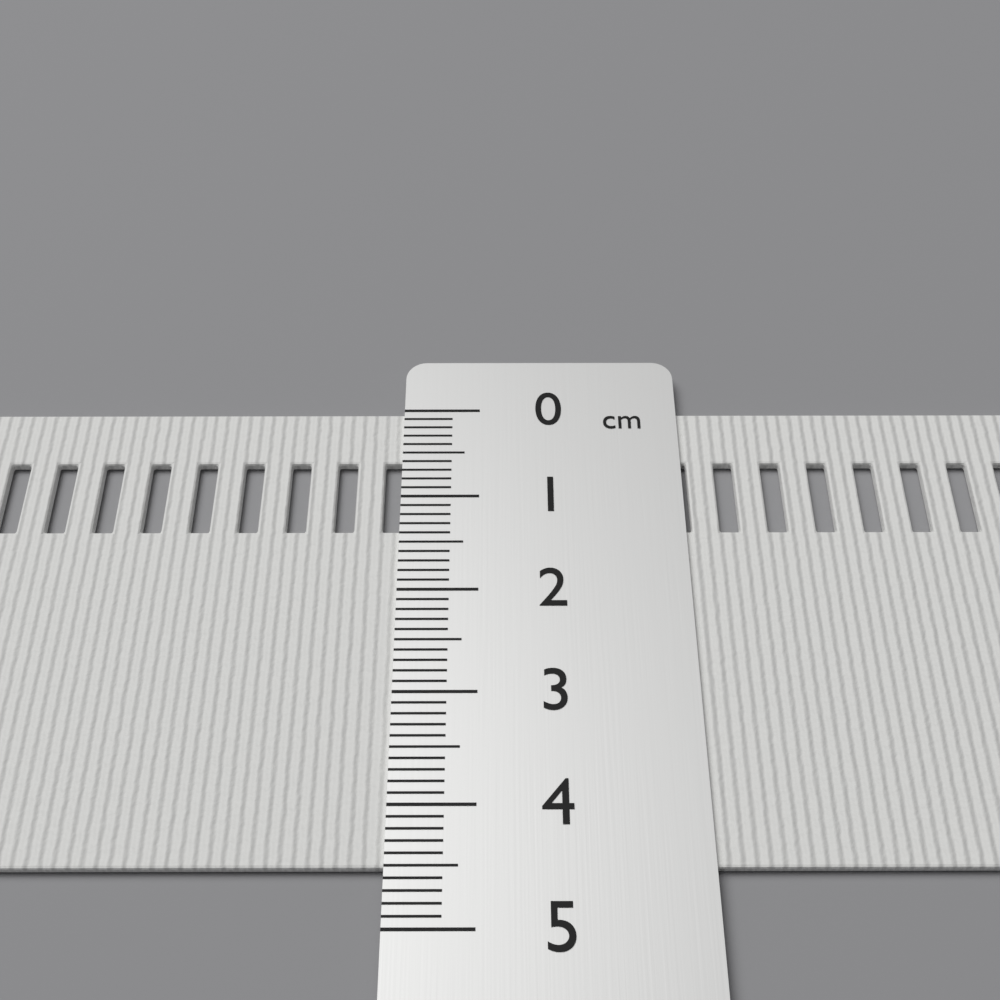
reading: 4.5 cm
